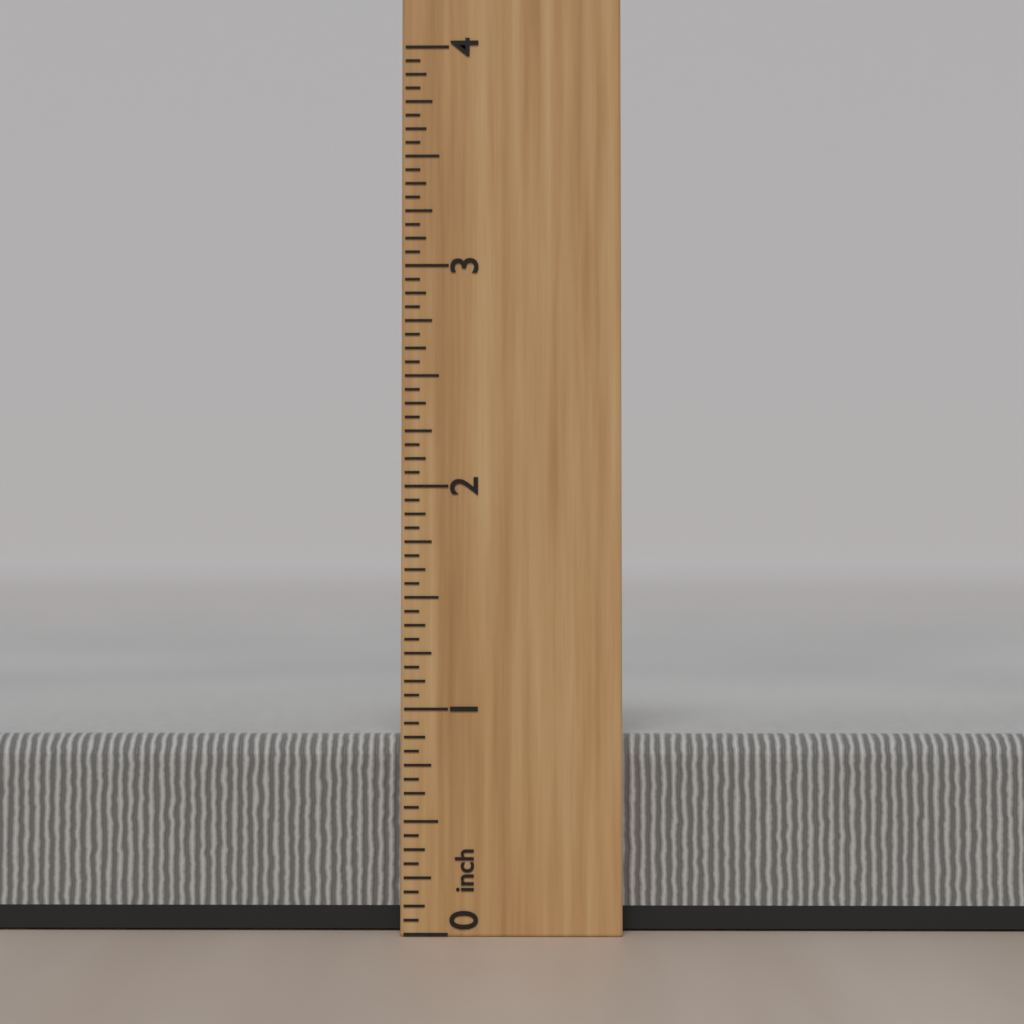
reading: 0.8750 inch
